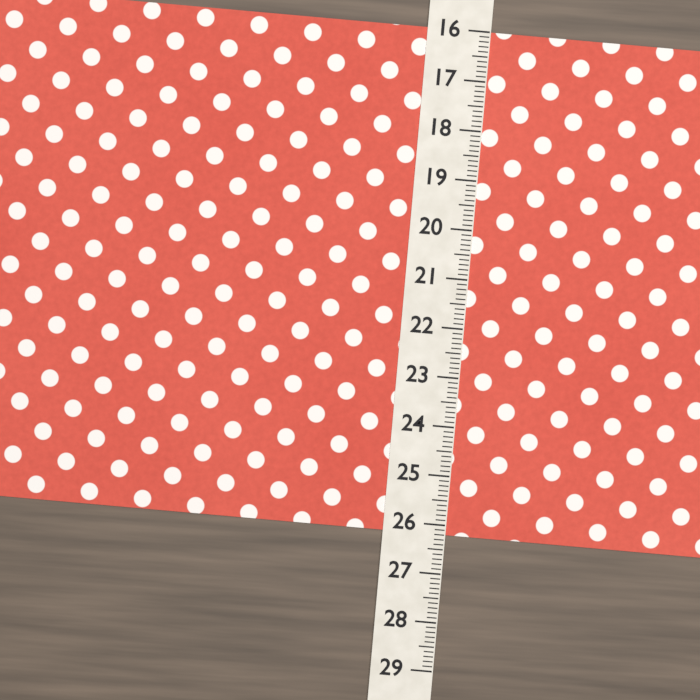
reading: 26.2 (no unit)
